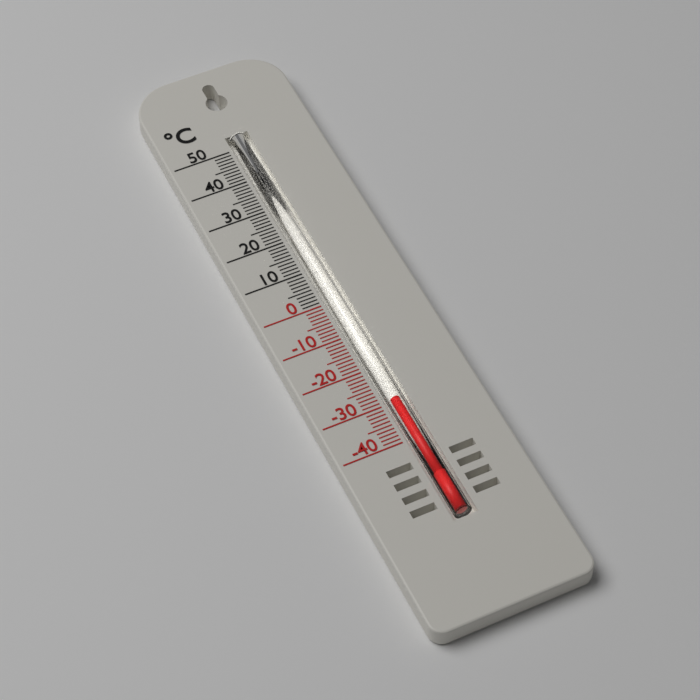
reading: -29 °C
